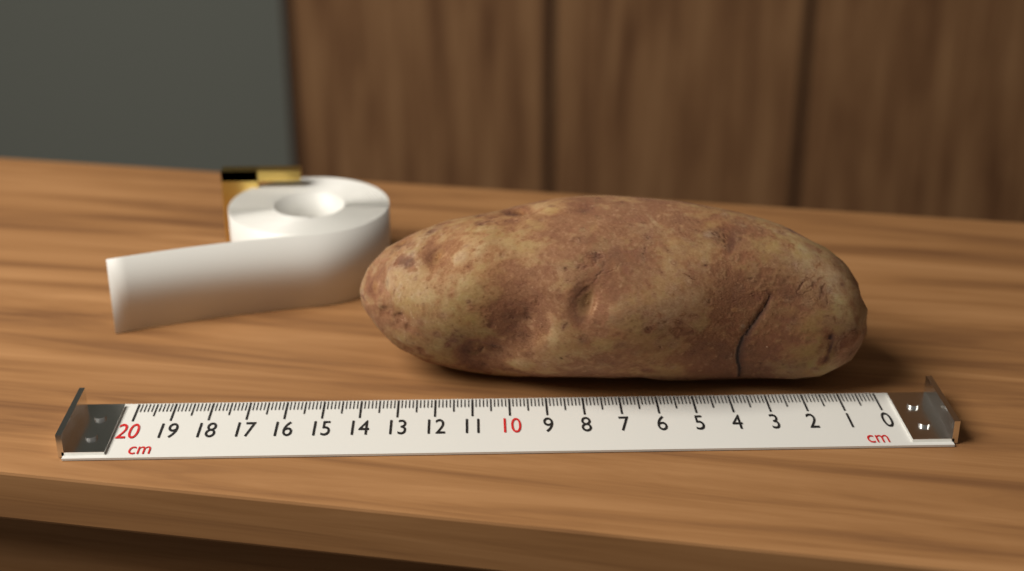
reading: 14.1 cm
